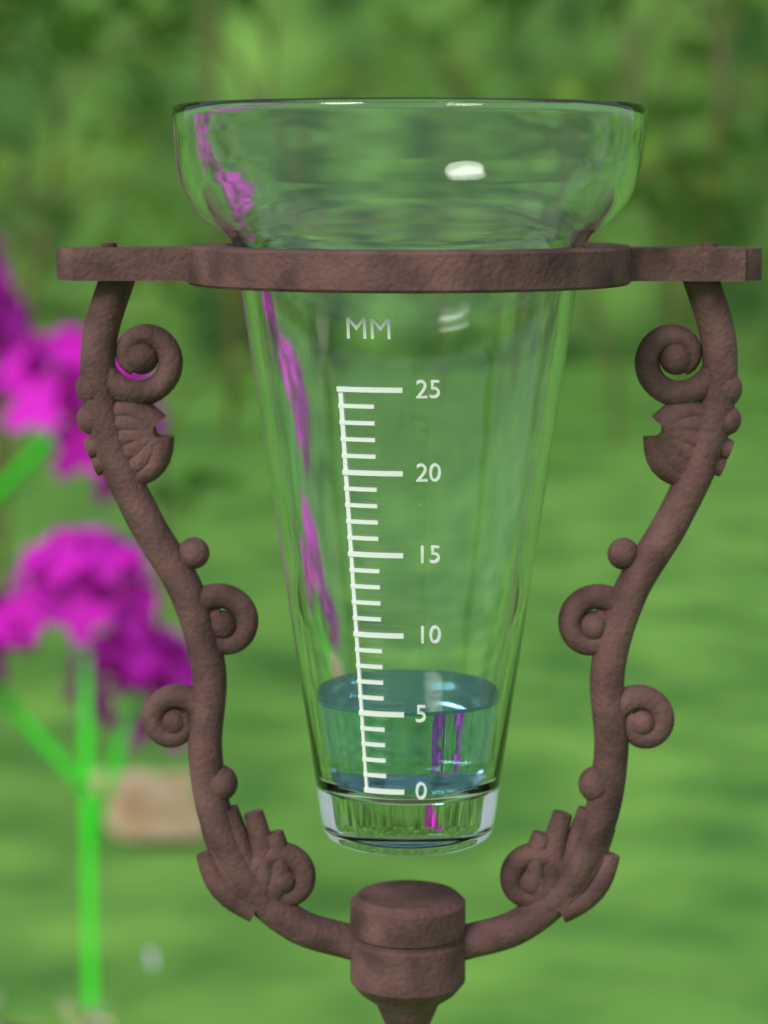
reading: 5 mm
